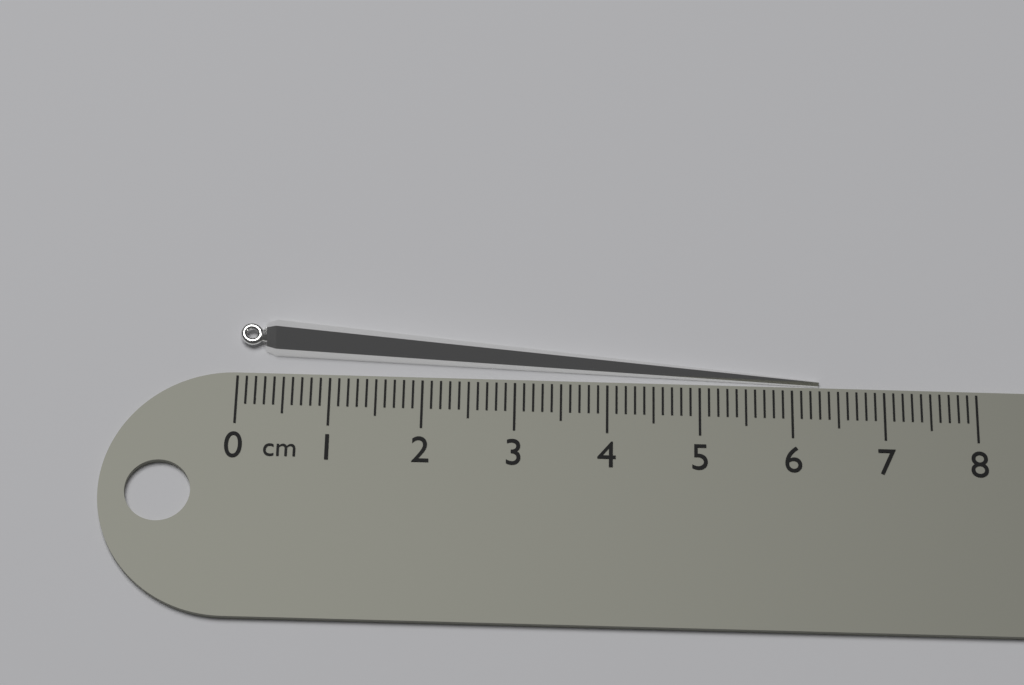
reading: 6.3 cm
